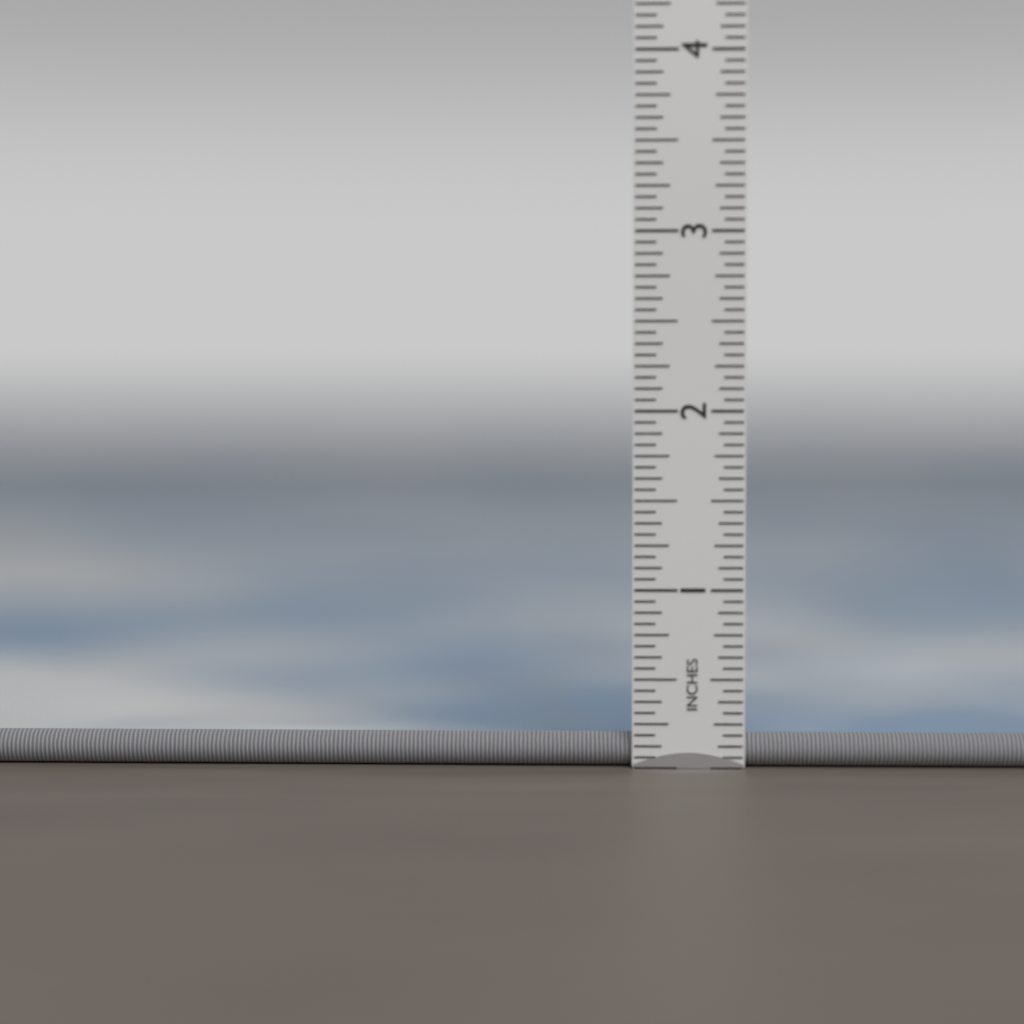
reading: 0.1875 in
